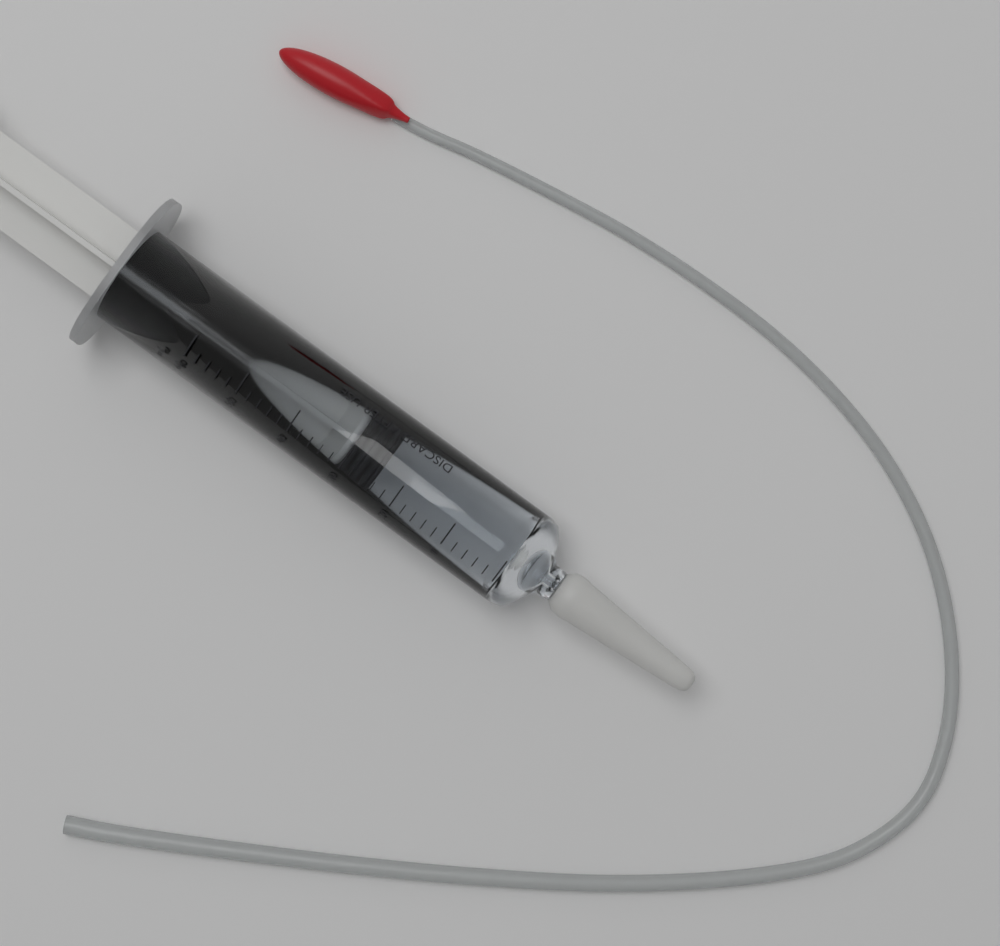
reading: 24 ml
